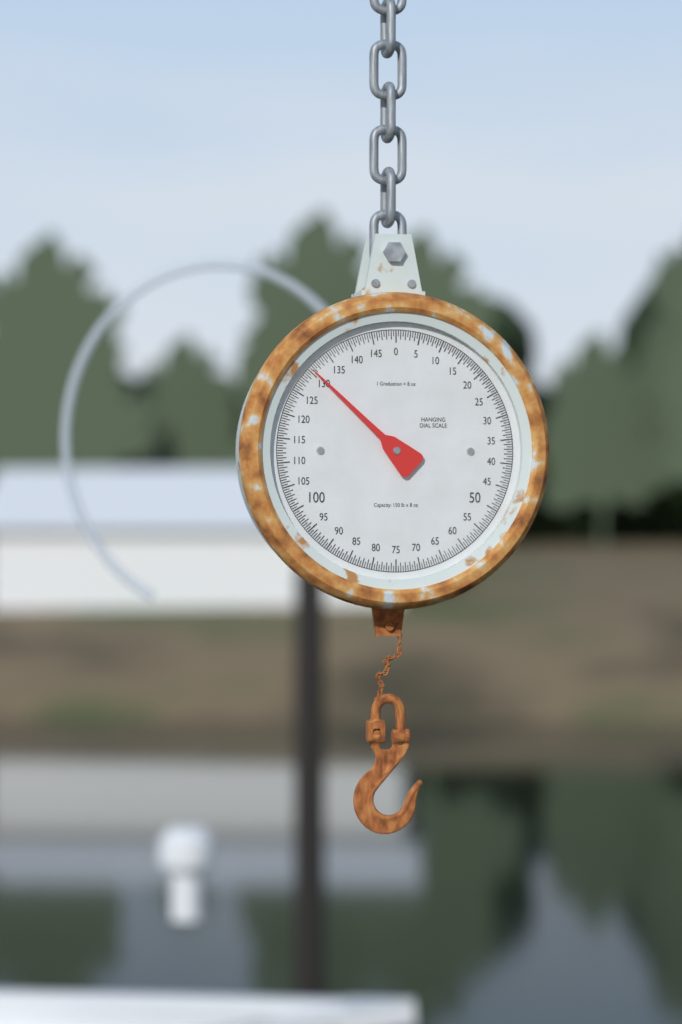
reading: 130.5 lb
